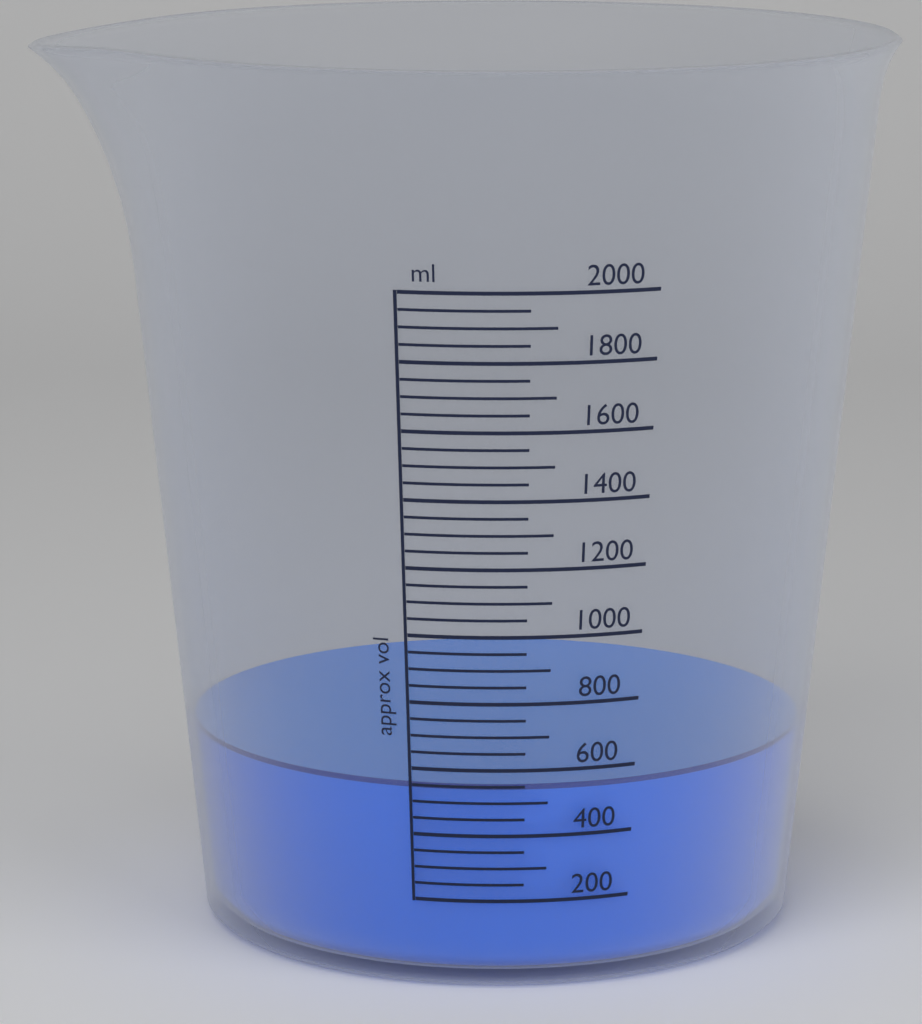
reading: 550 ml
